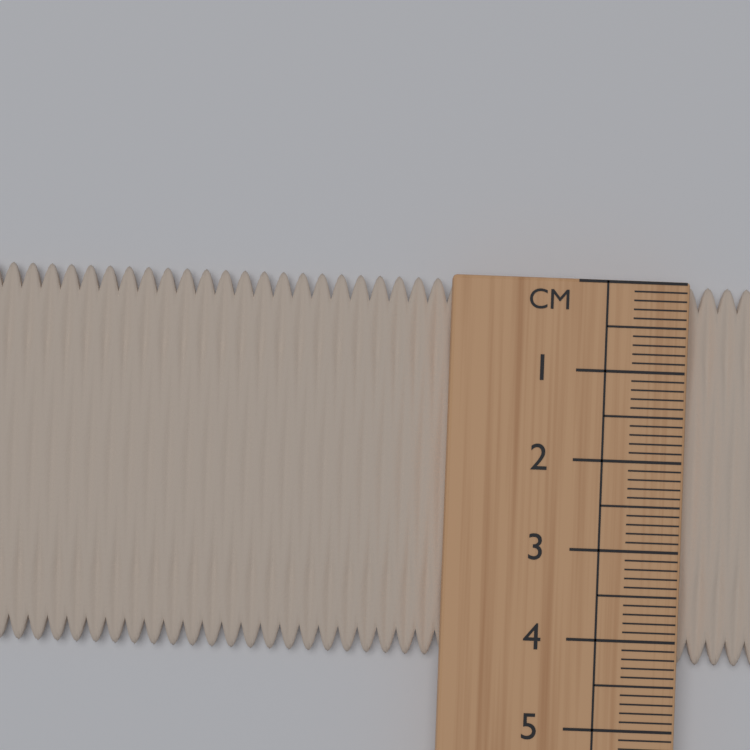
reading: 4.3 cm
